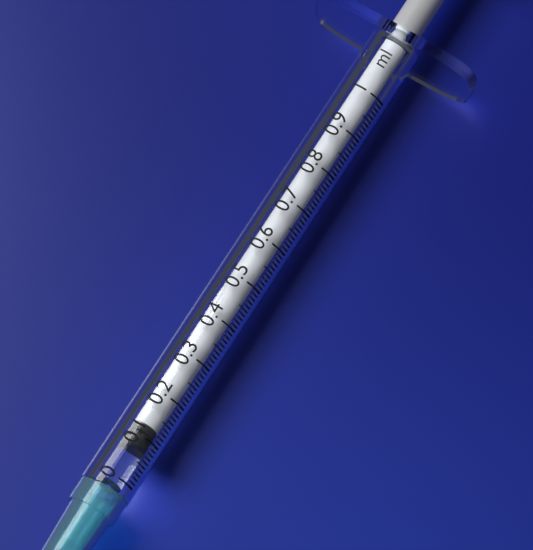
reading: 0.08 ml
